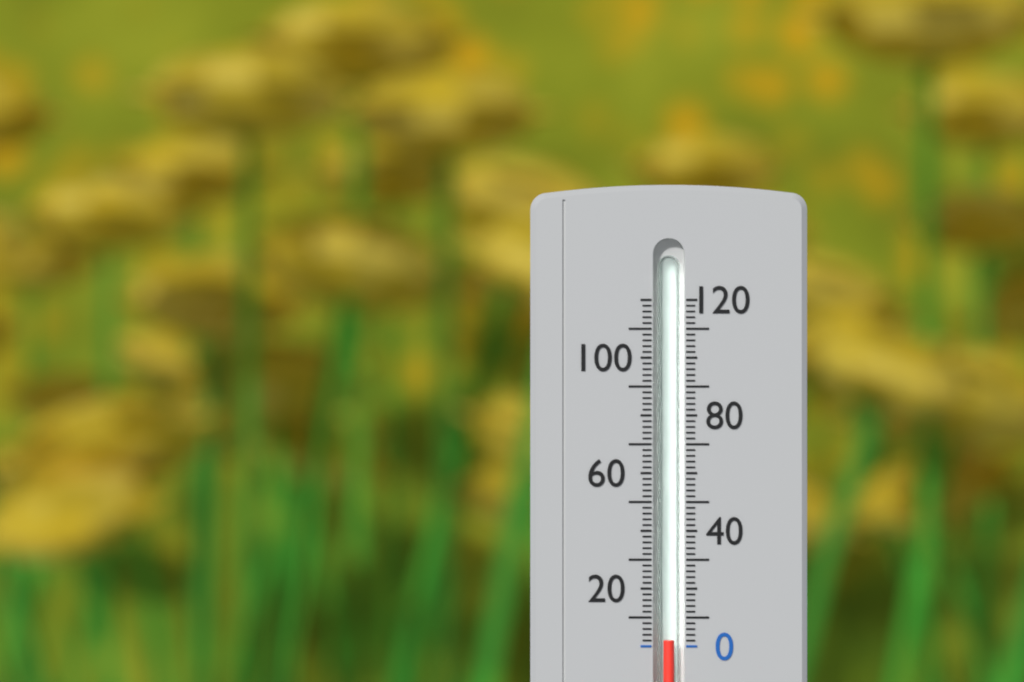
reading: 2 (no unit)
